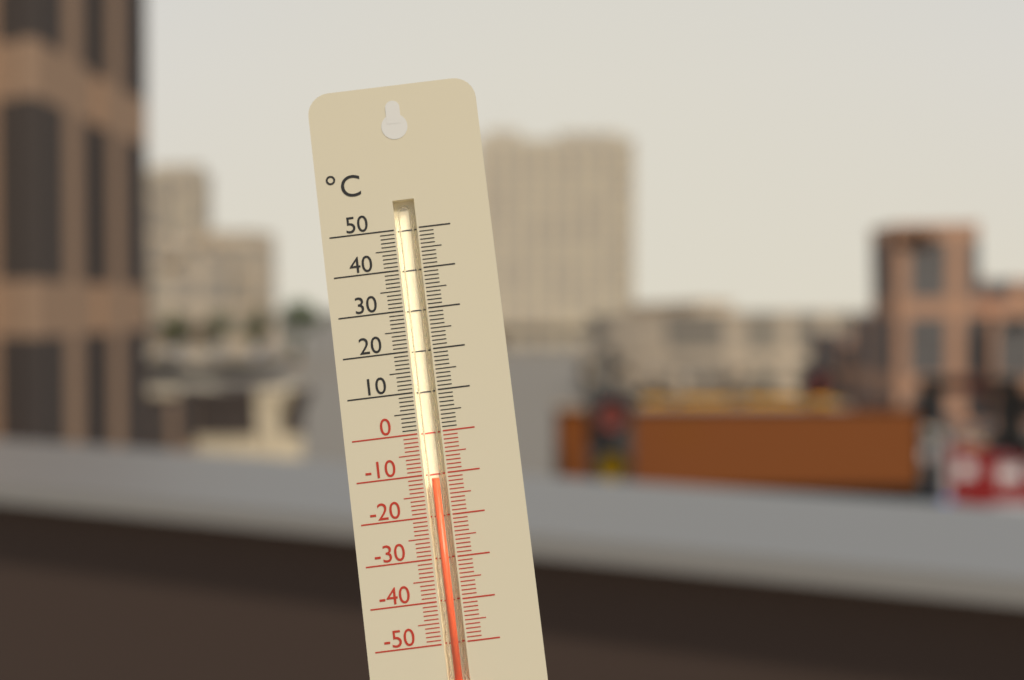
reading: -11 °C
